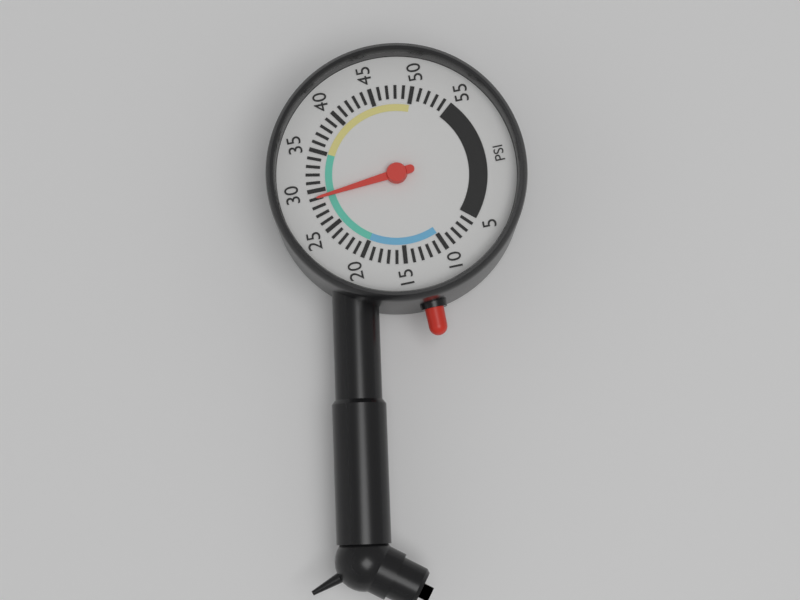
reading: 29 psi
